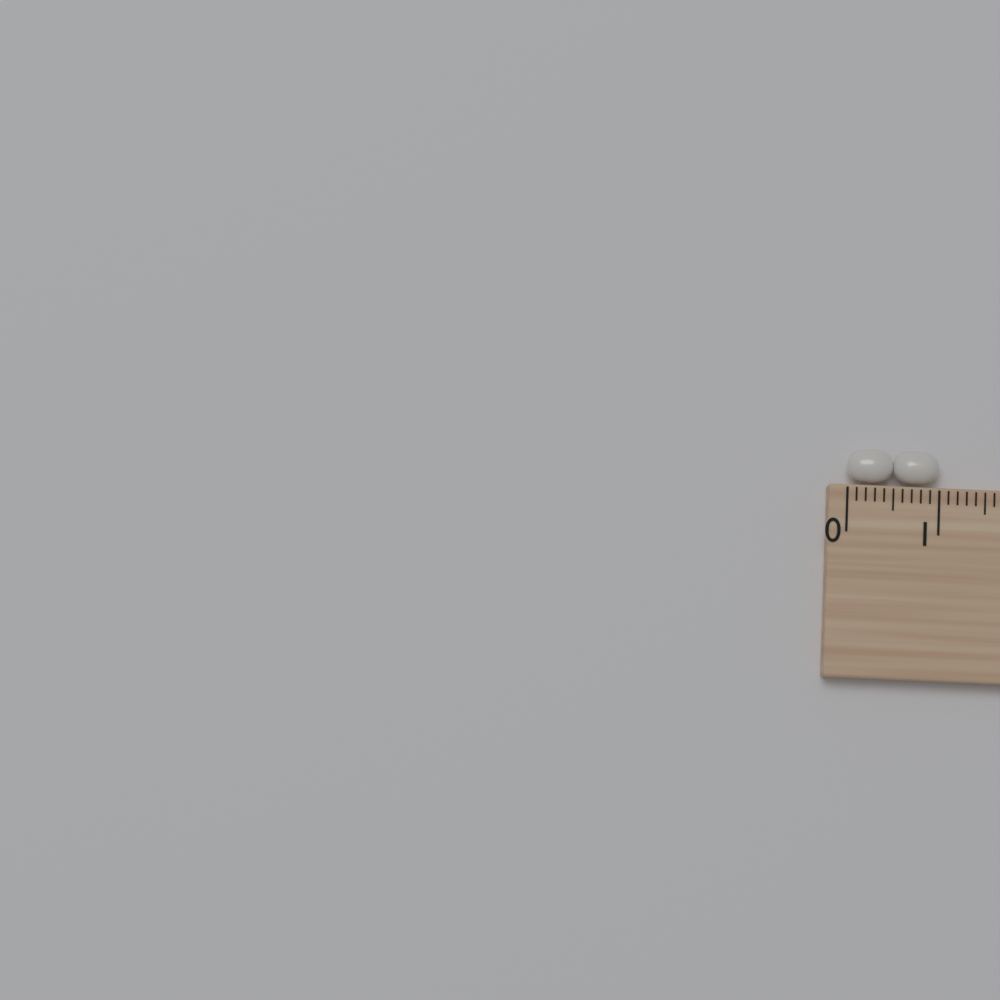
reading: 1.0 cm
